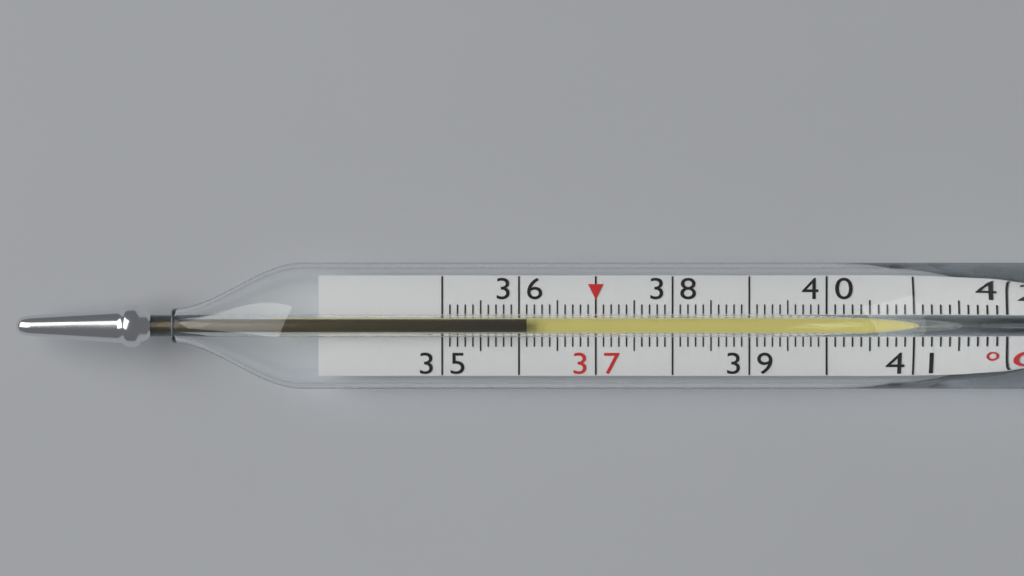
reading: 36.1 °C
